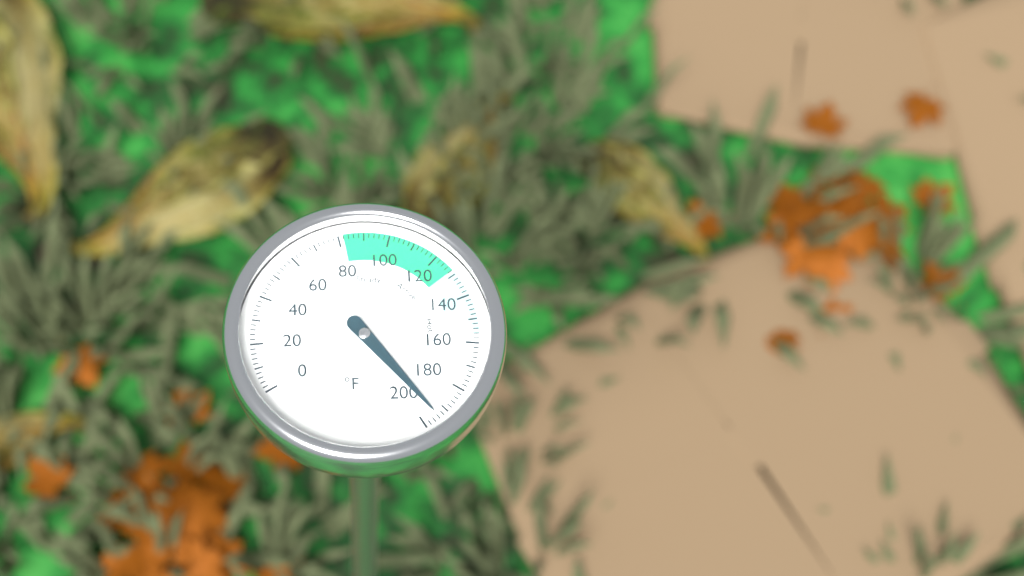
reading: 194 °F
